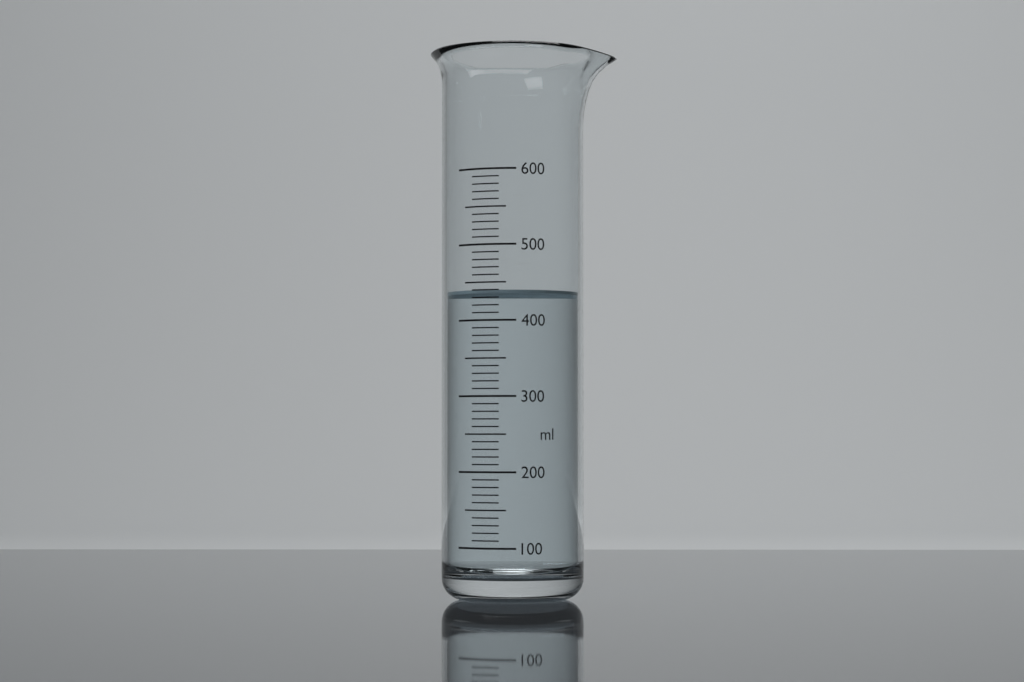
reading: 440 ml
